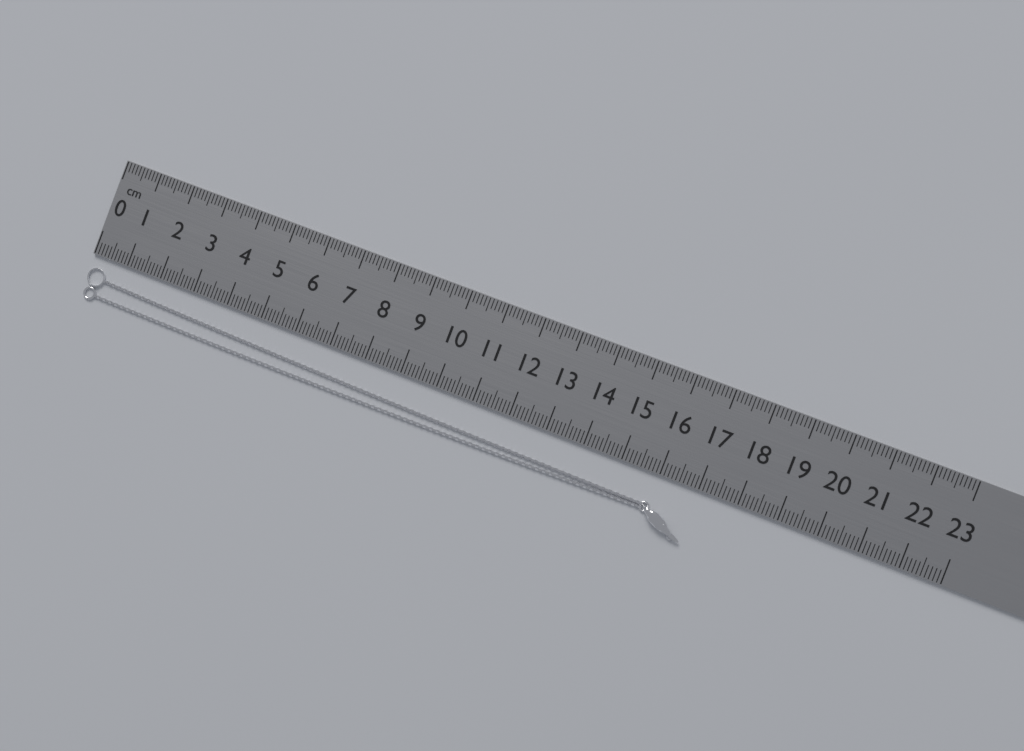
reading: 17.0 cm
